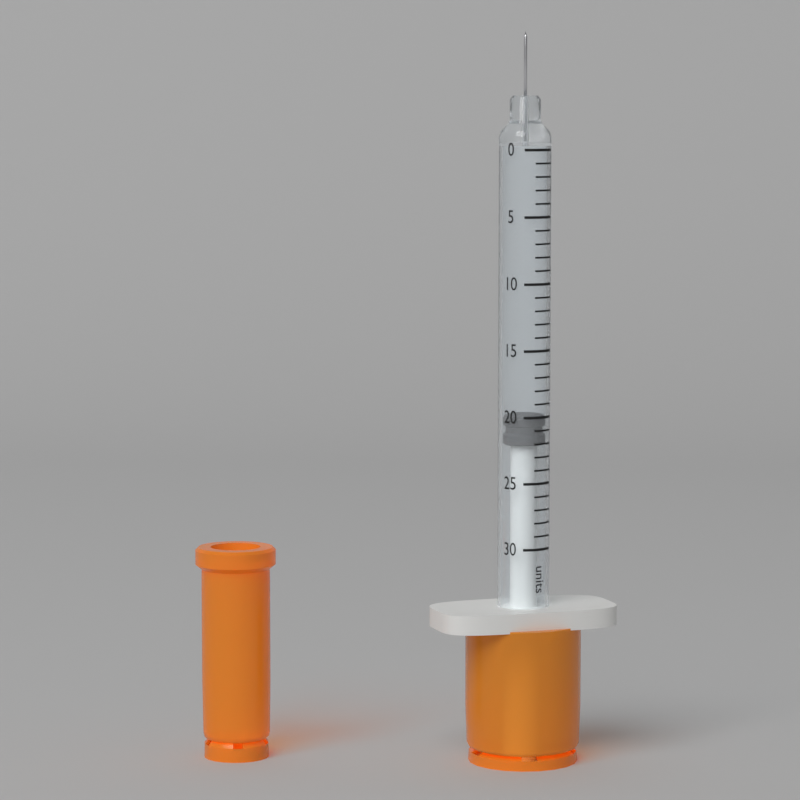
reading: 20 units
